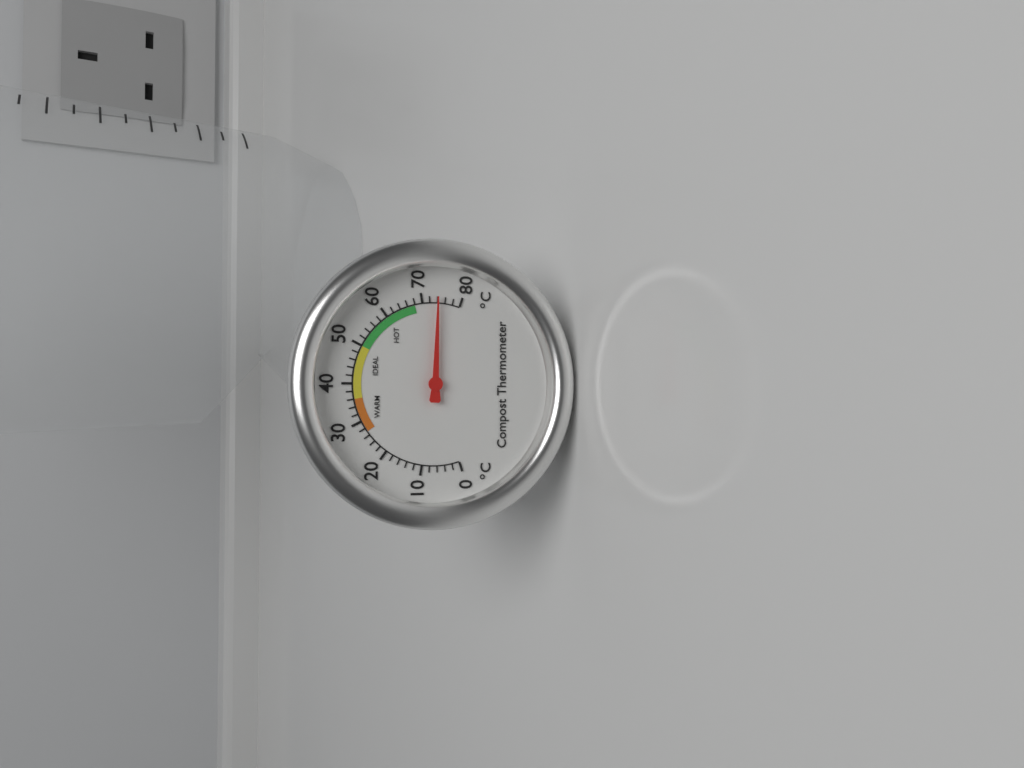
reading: 74 °C
